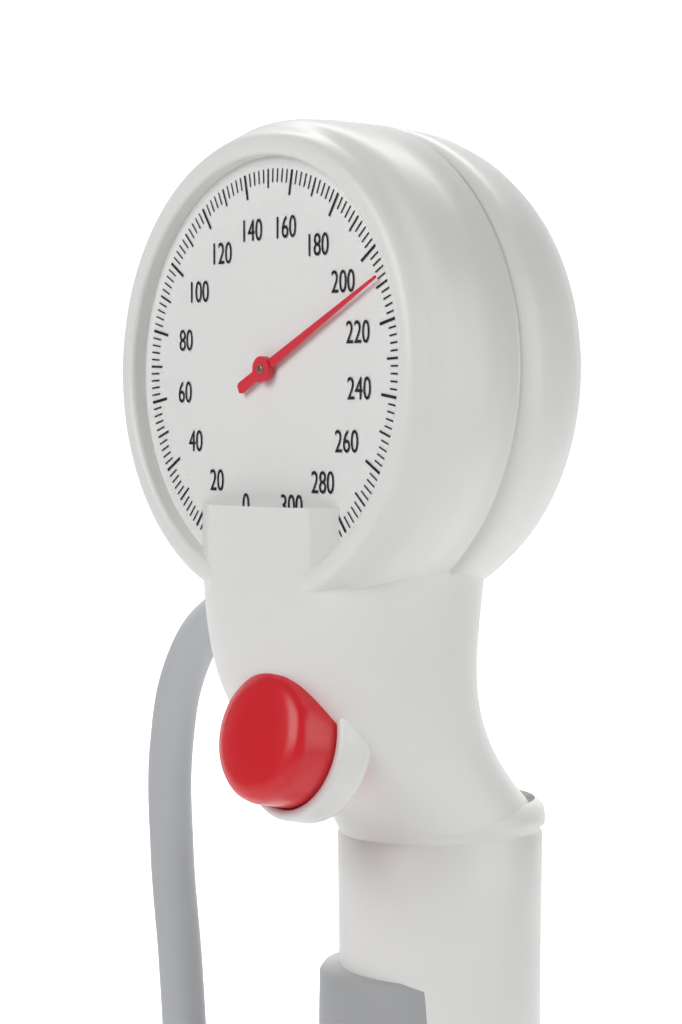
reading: 208 mmHg
